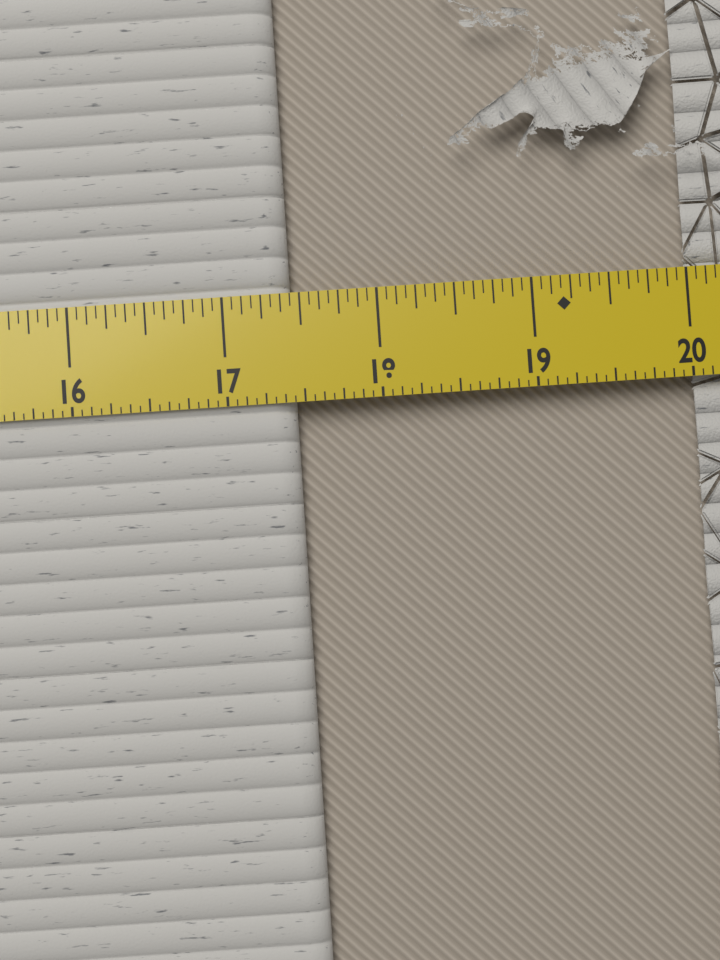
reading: 17.4375 in
